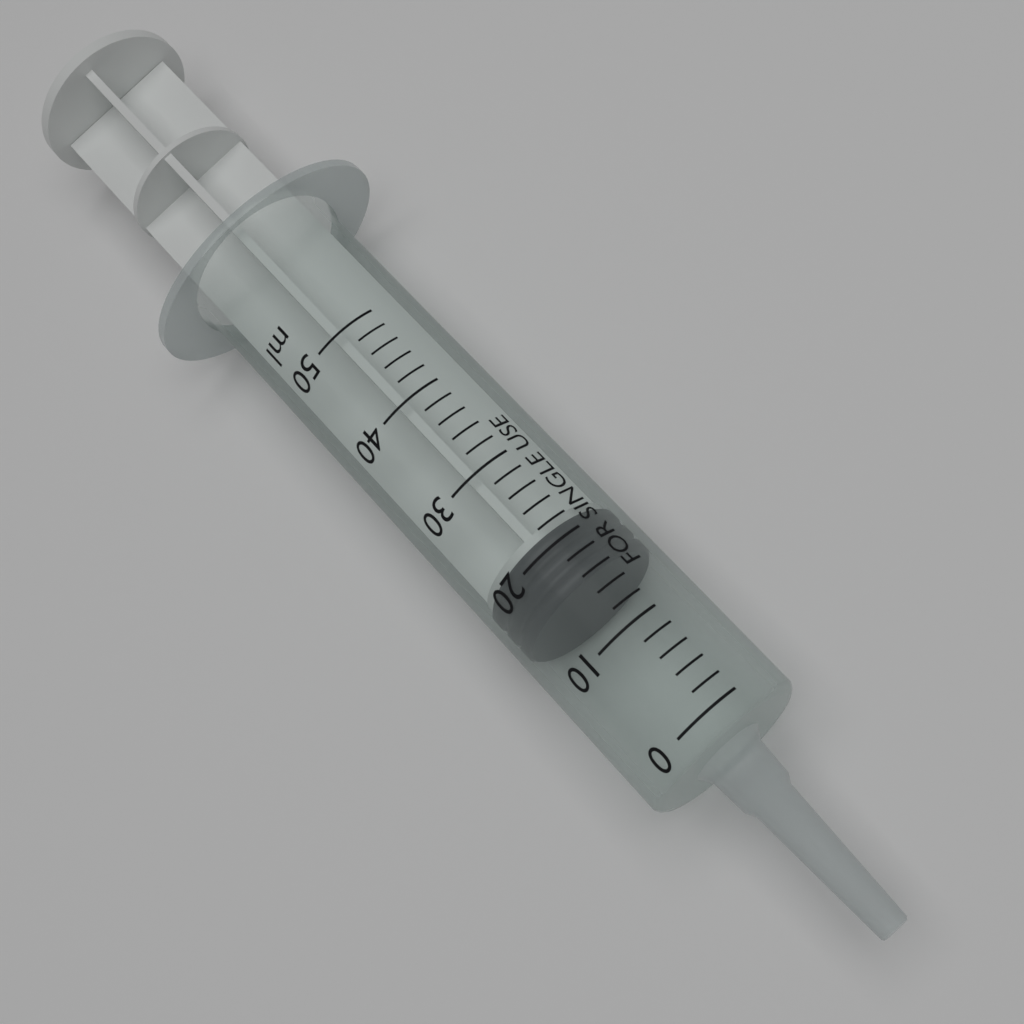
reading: 16 ml
